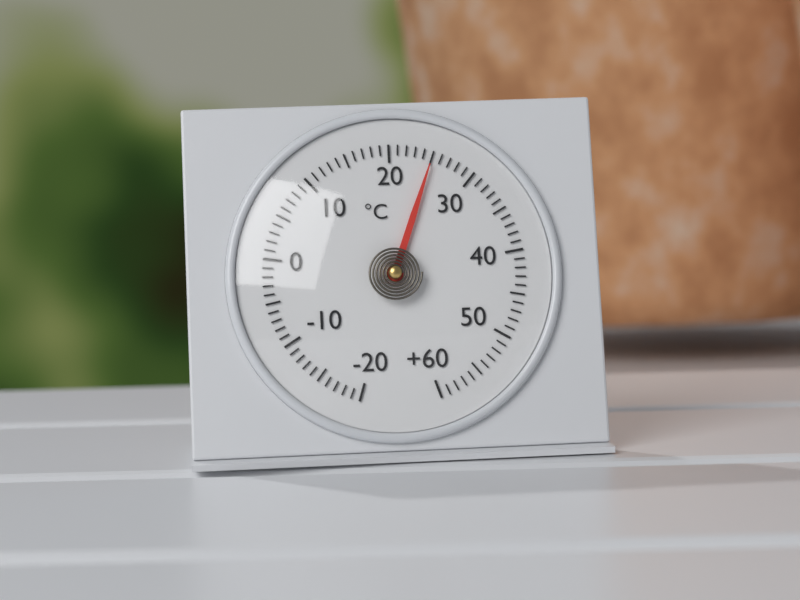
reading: 25 °C
